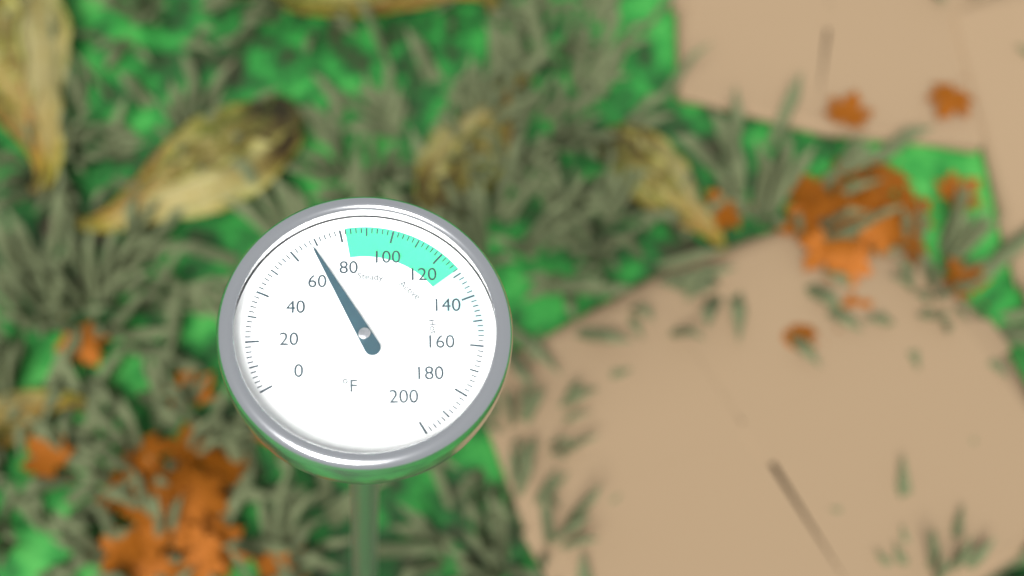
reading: 68 °F
